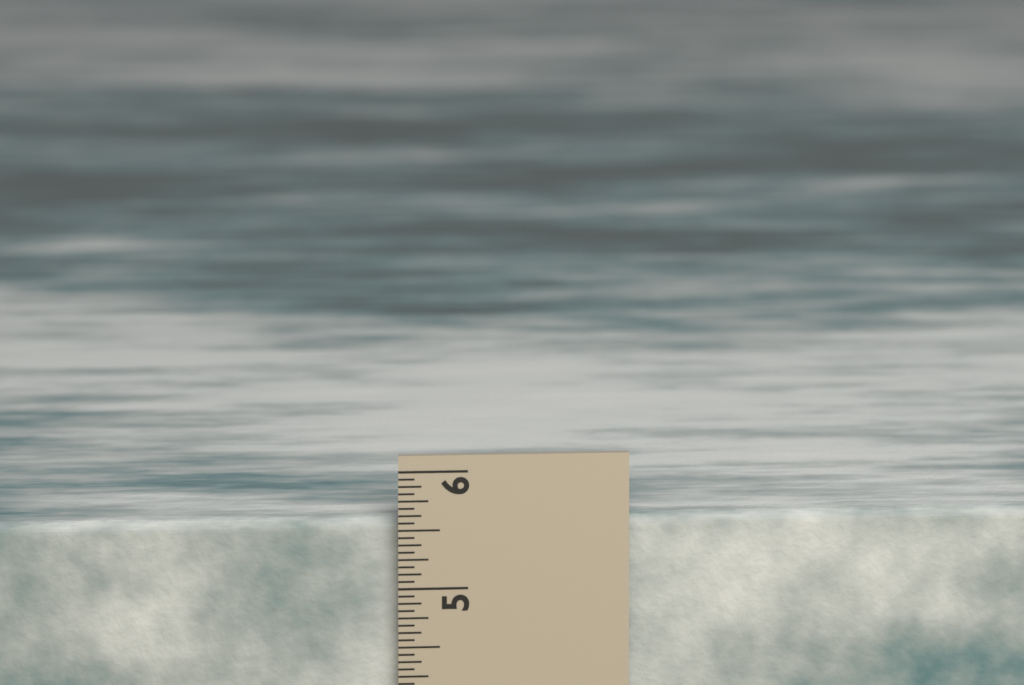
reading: 5.5625 in
